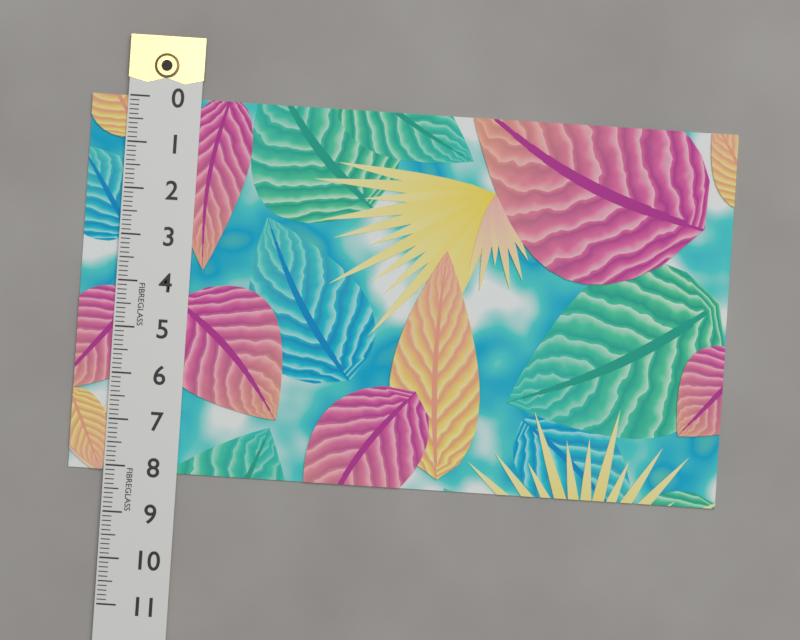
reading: 8.1 (no unit)
